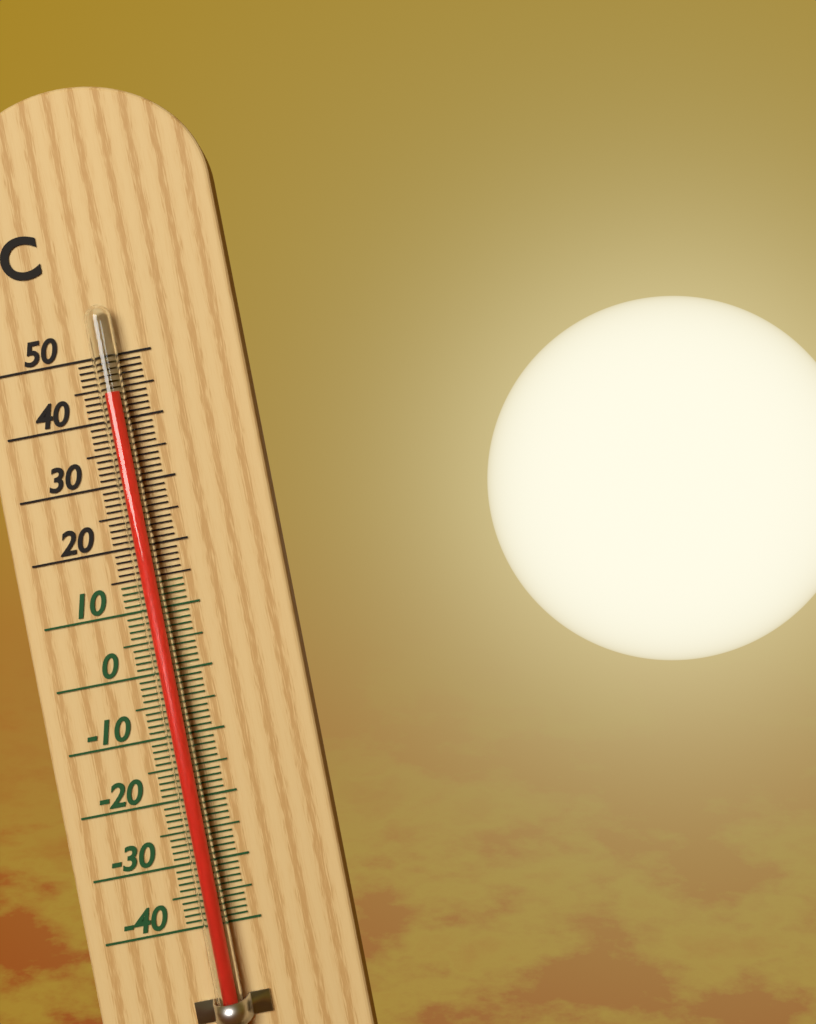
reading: 44 °C
